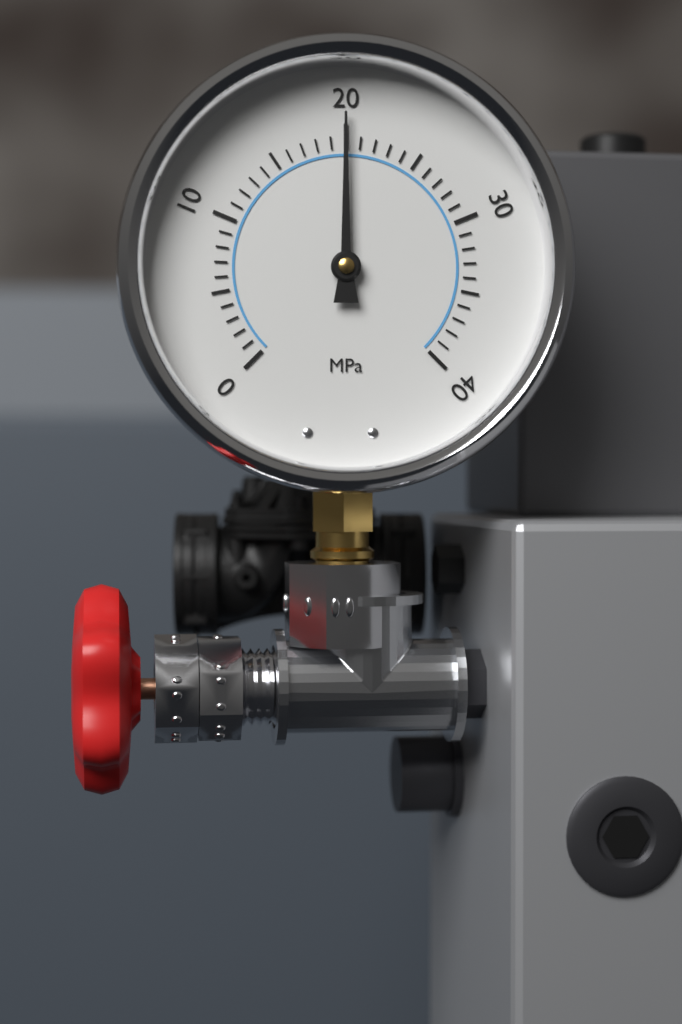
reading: 20 MPa
